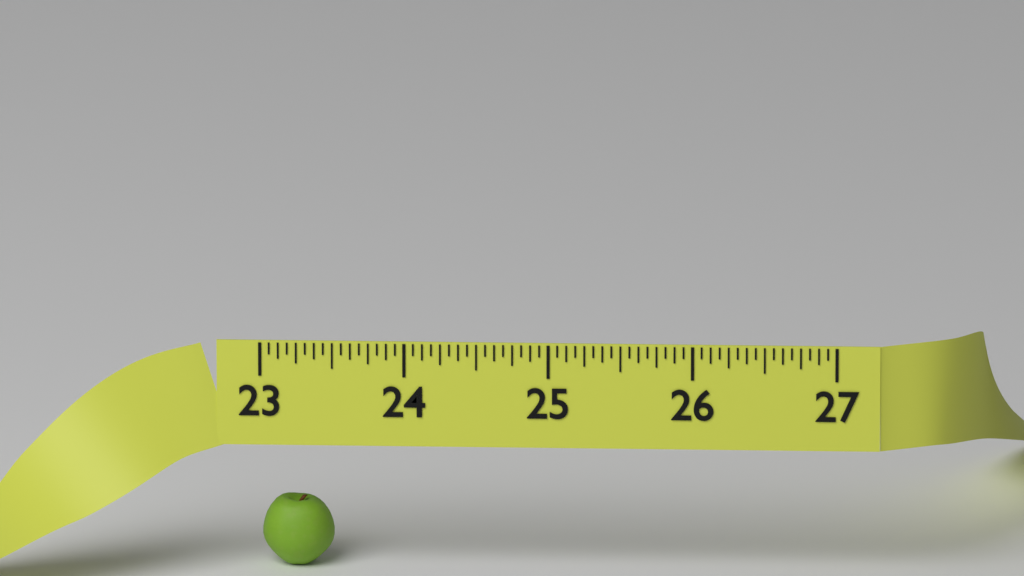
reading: 23.5000 (no unit)
